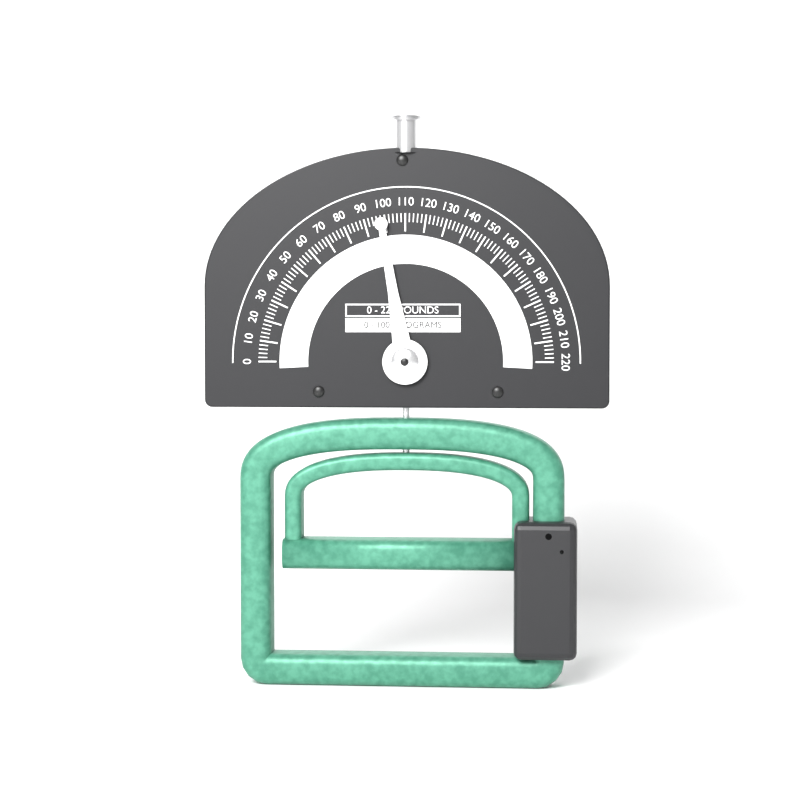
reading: 98 lb
